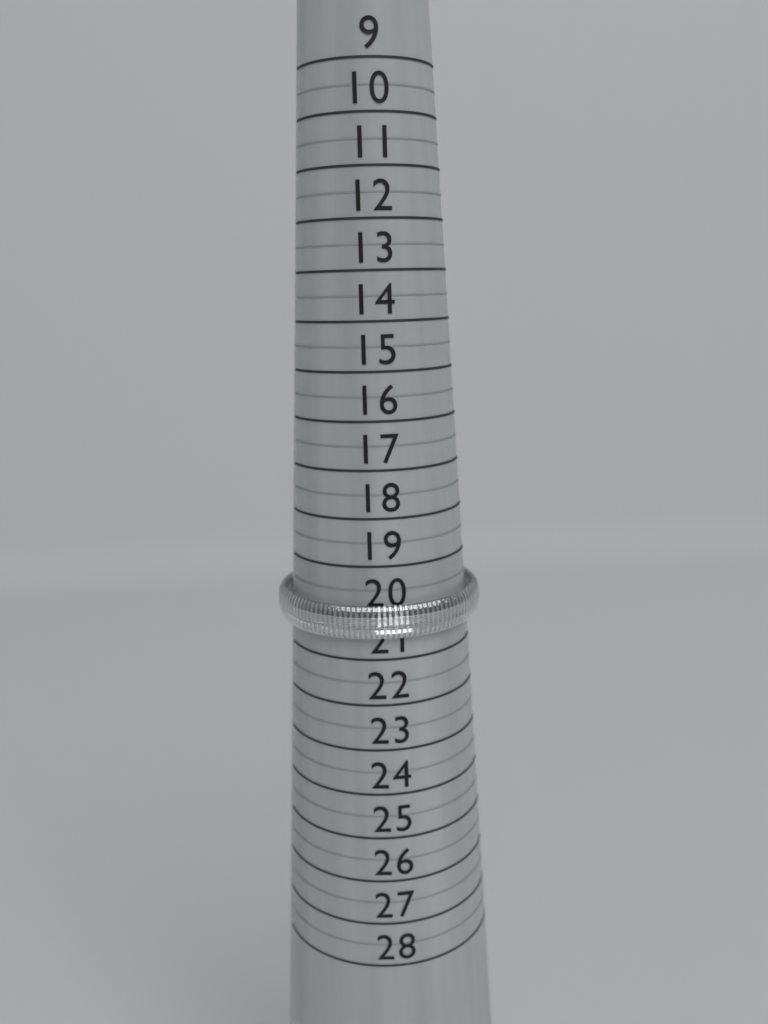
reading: 20.5 (no unit)
